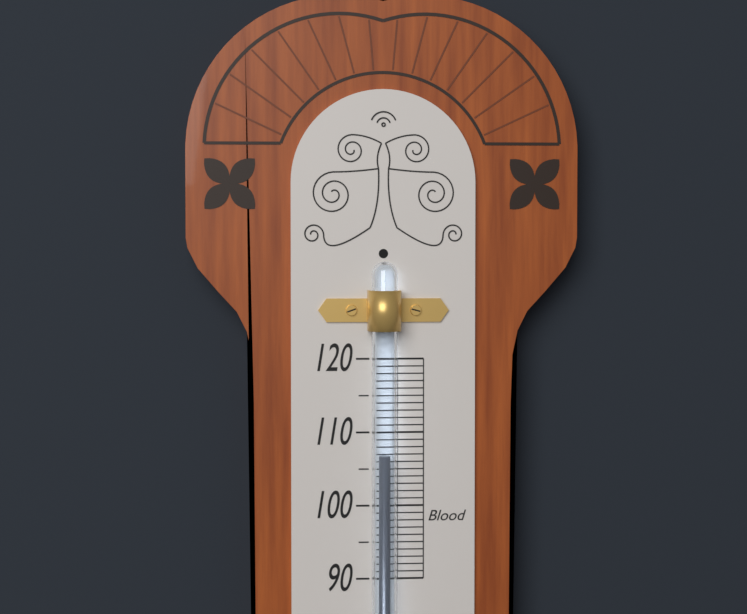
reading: 107 (no unit)
